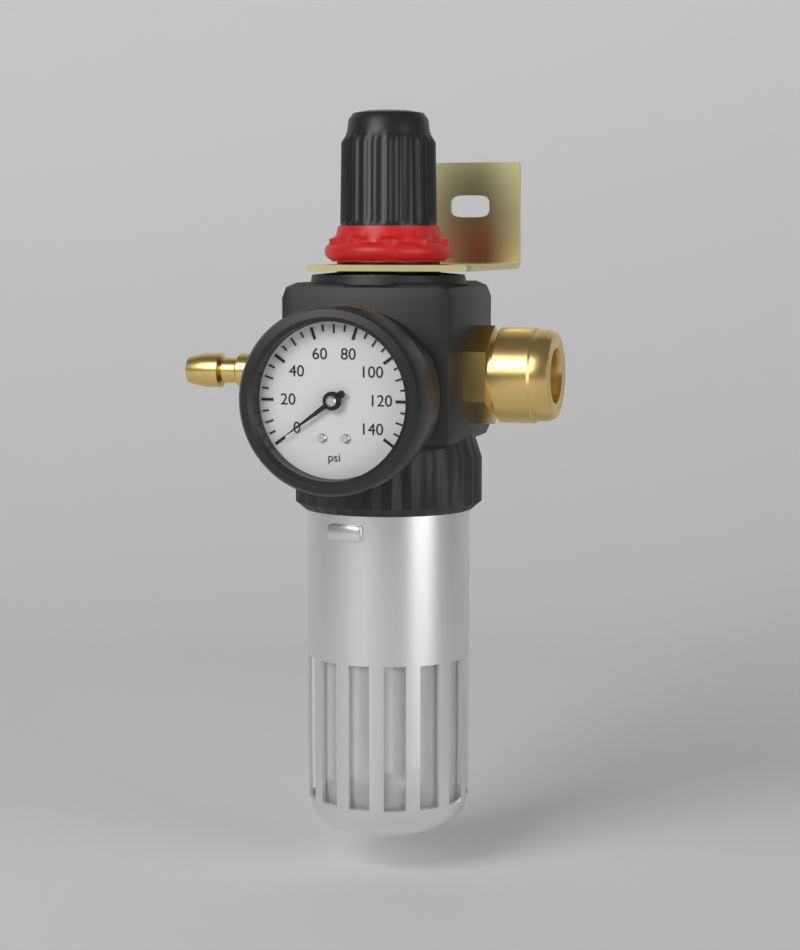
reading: 0 psi
